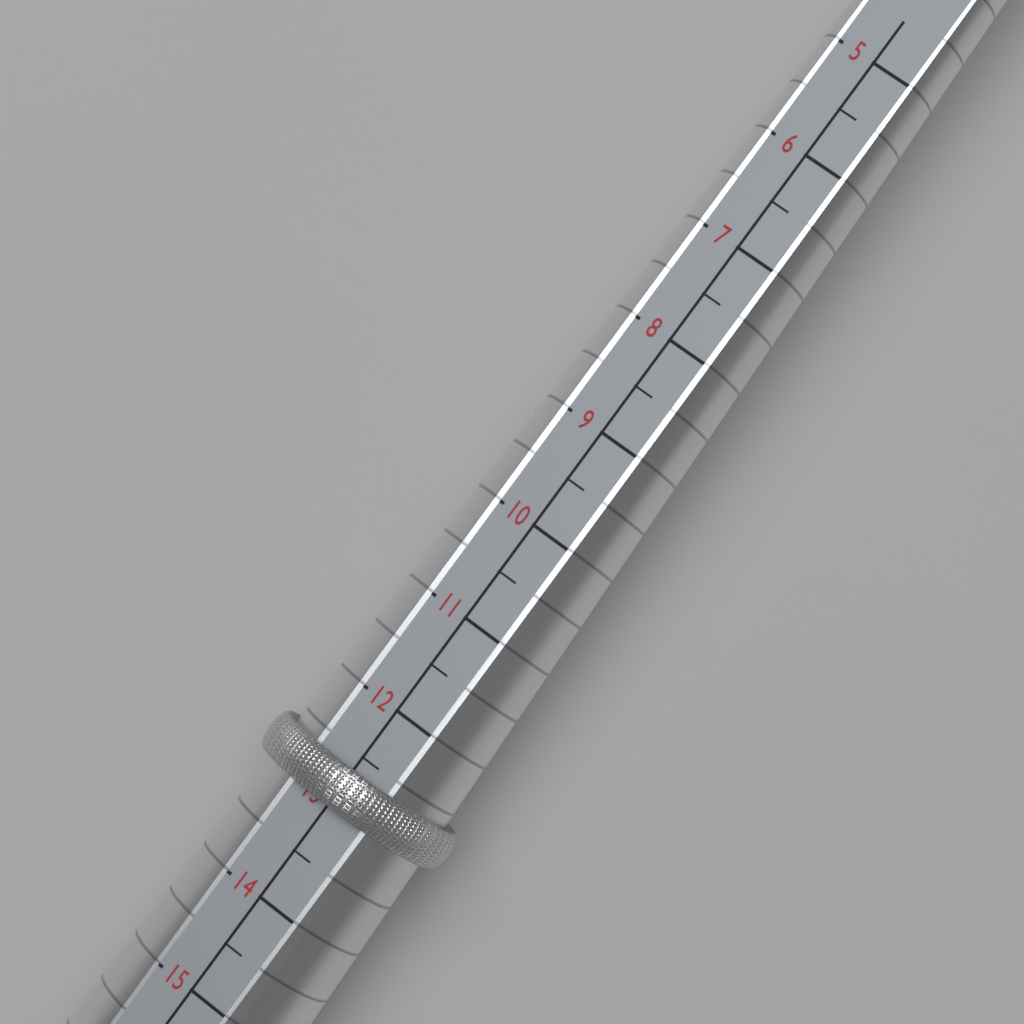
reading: 13.0 (no unit)
